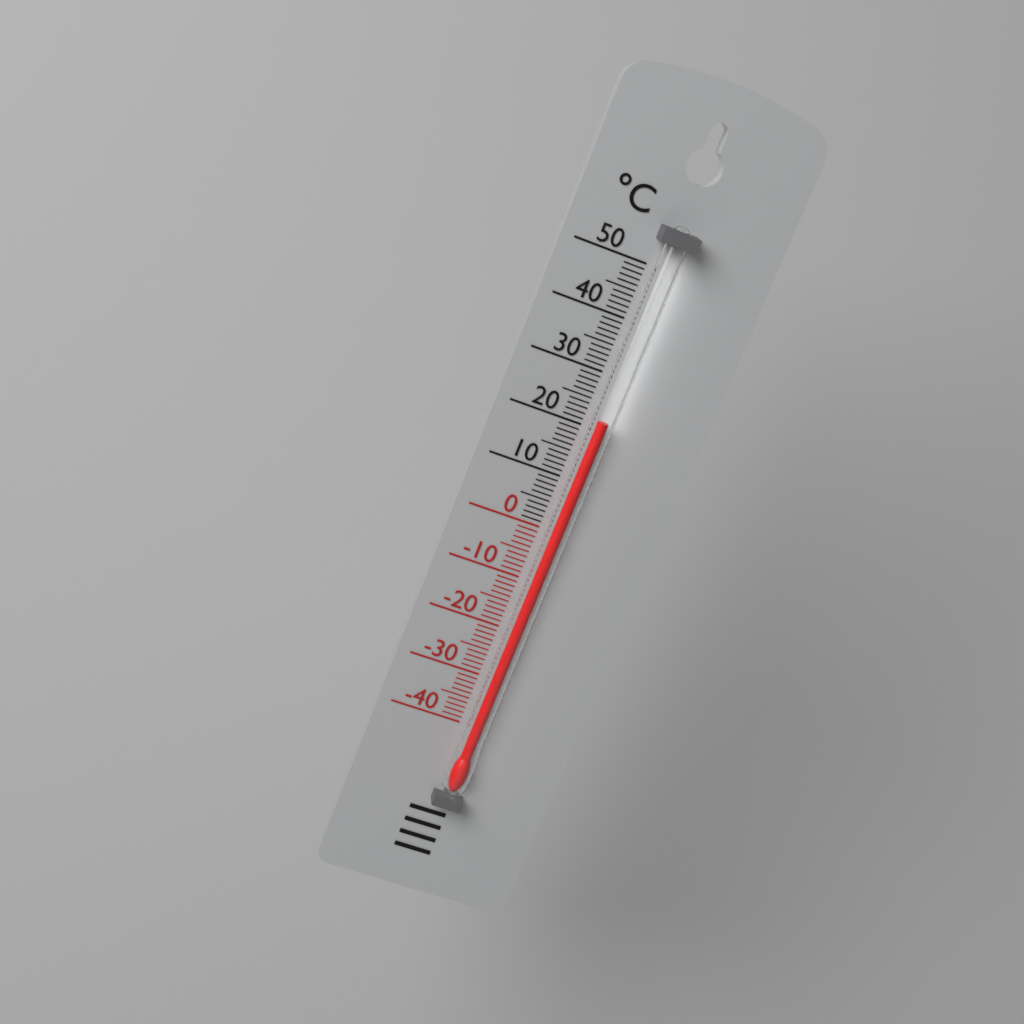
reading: 22 °C
